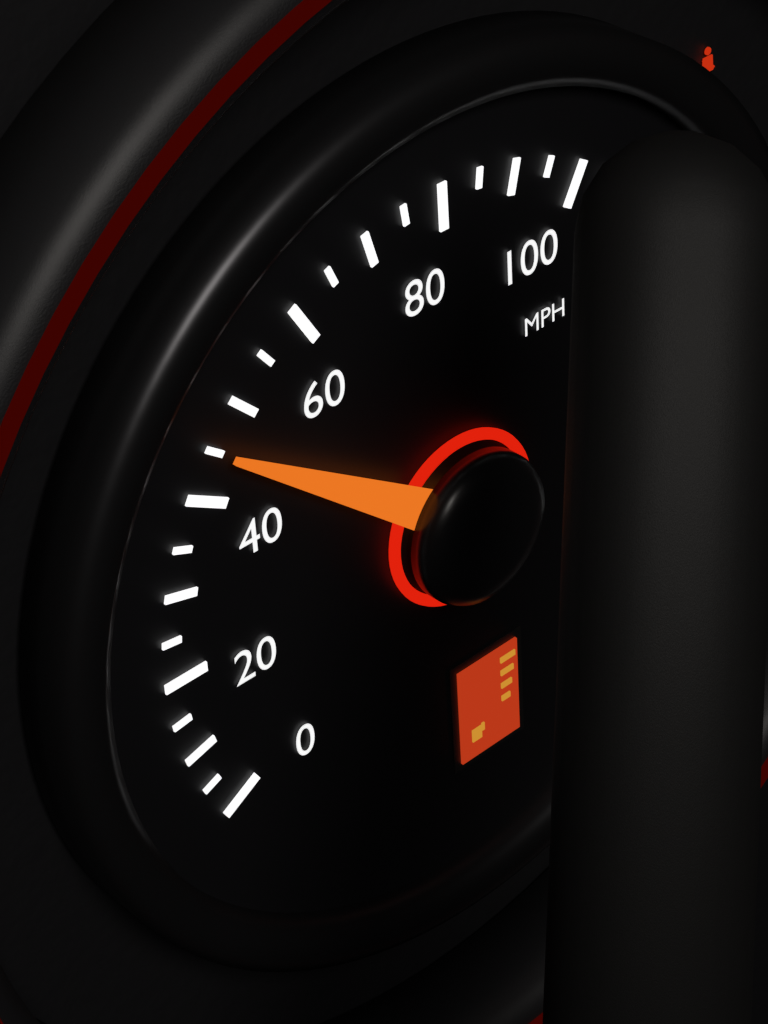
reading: 45 mph
